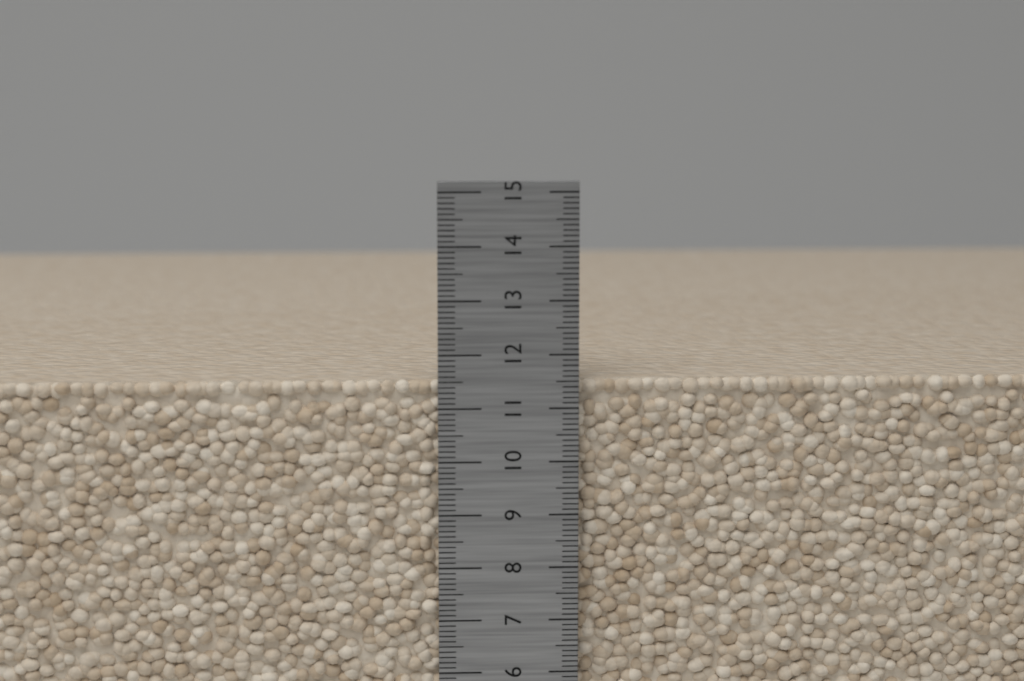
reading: 11.5 cm
